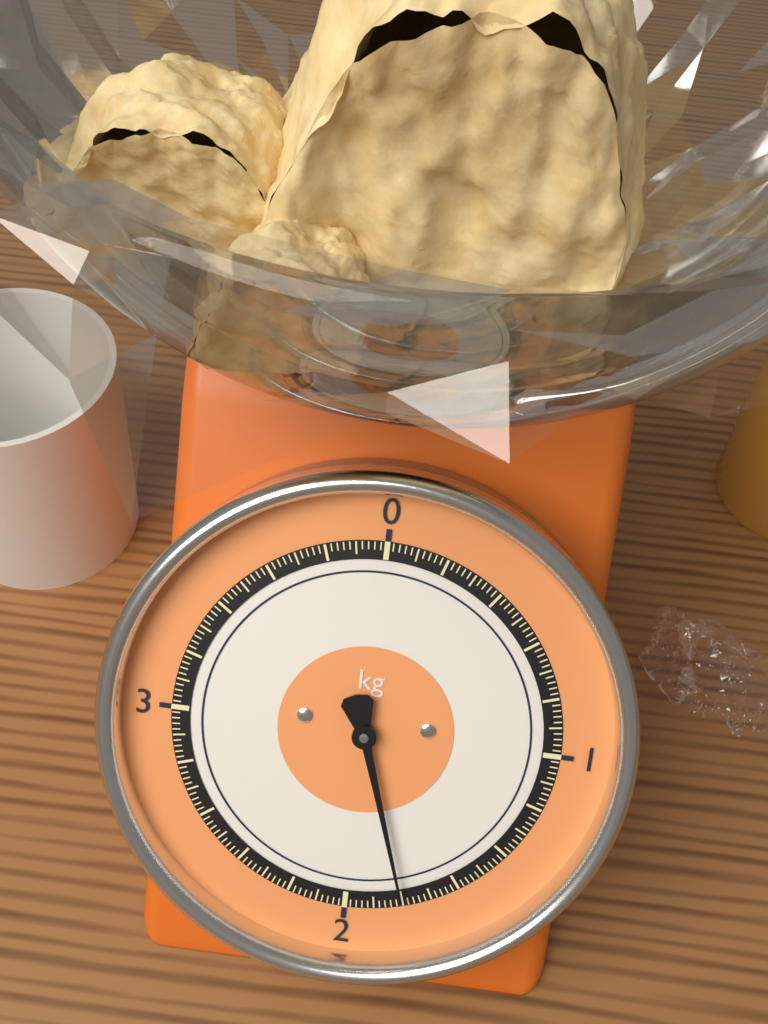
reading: 1.80 kg
